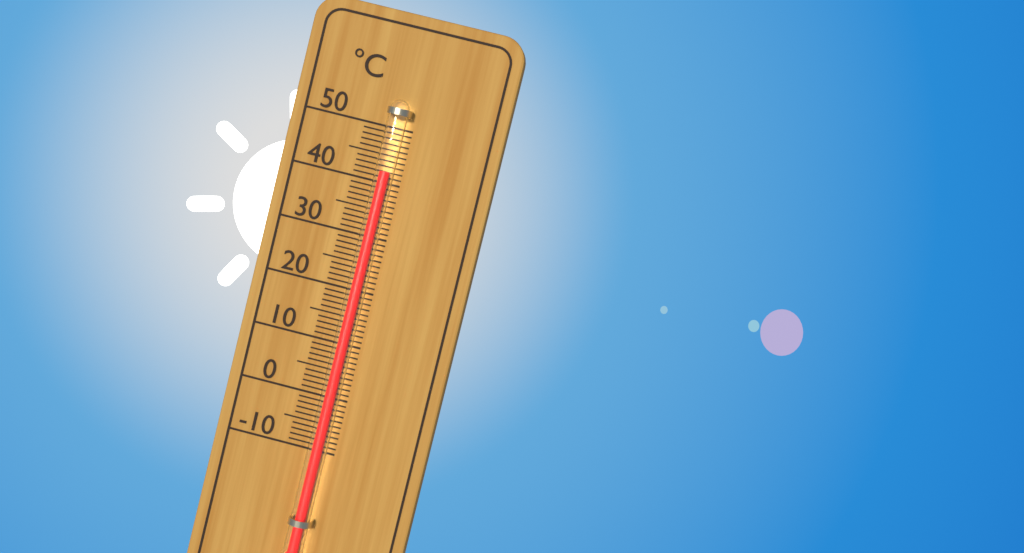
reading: 42 °C
